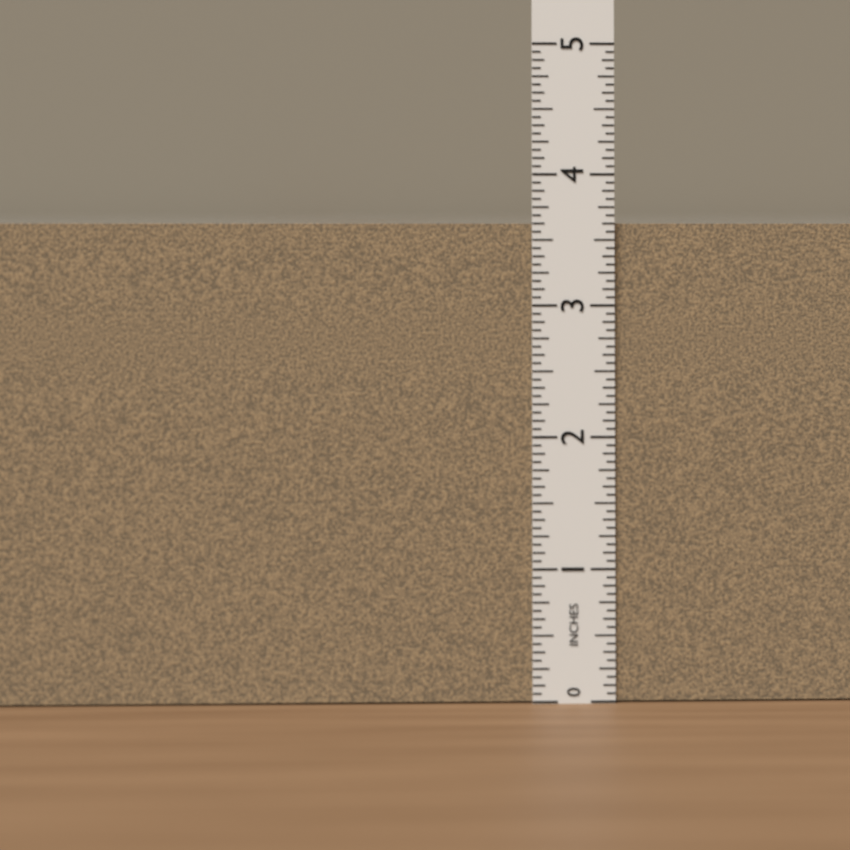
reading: 3.6250 in
